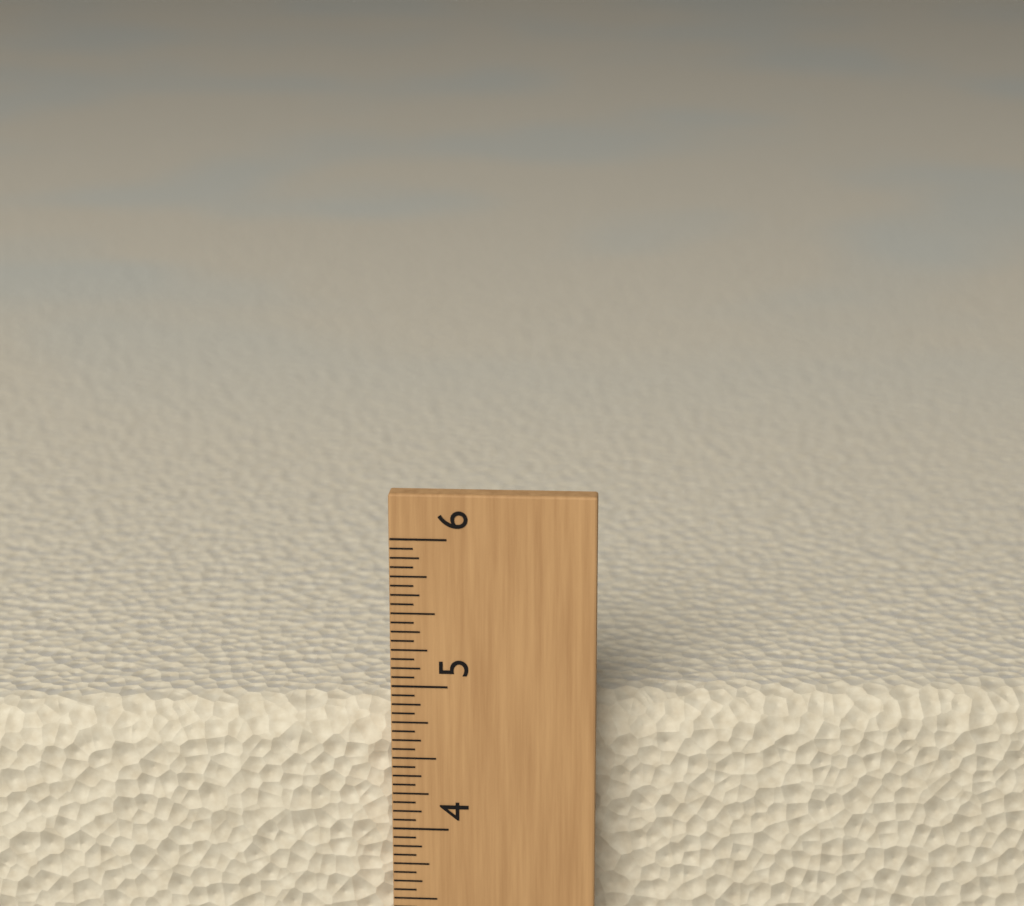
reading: 4.8125 (no unit)
